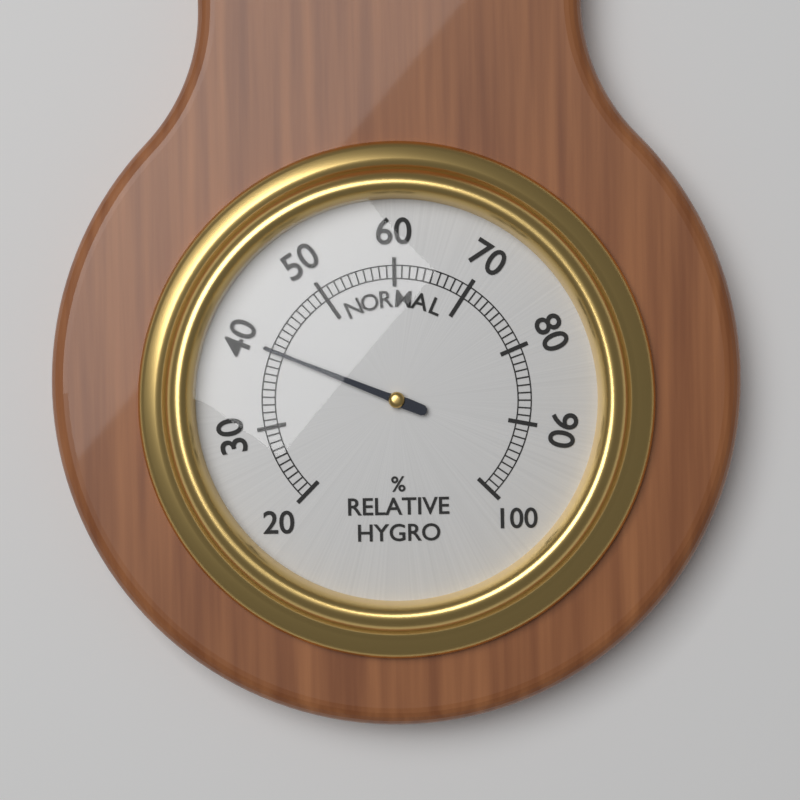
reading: 40 %
